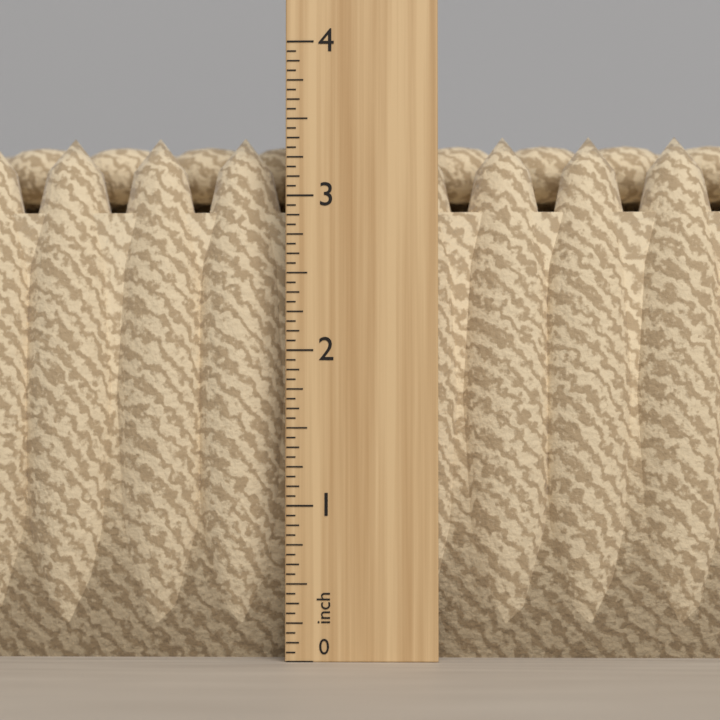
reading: 3.4375 in
